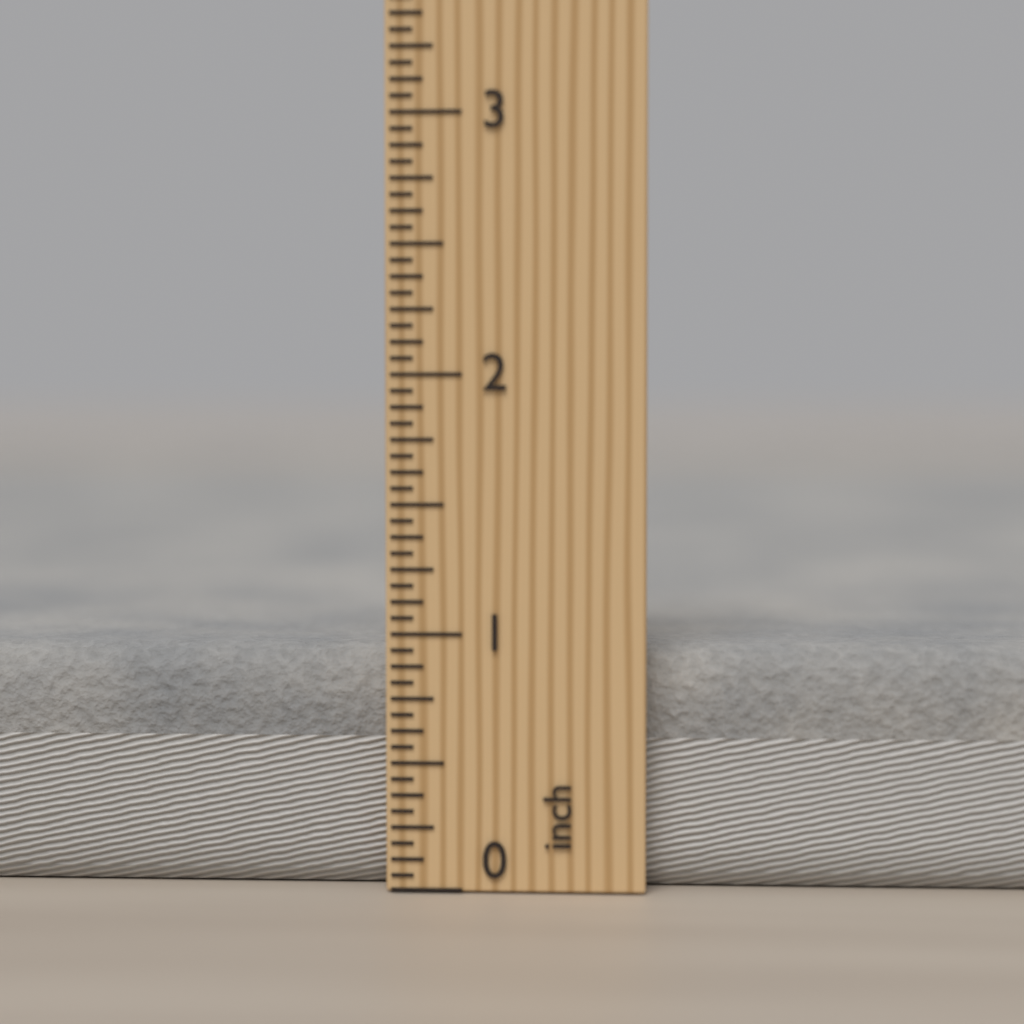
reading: 0.9375 inch
